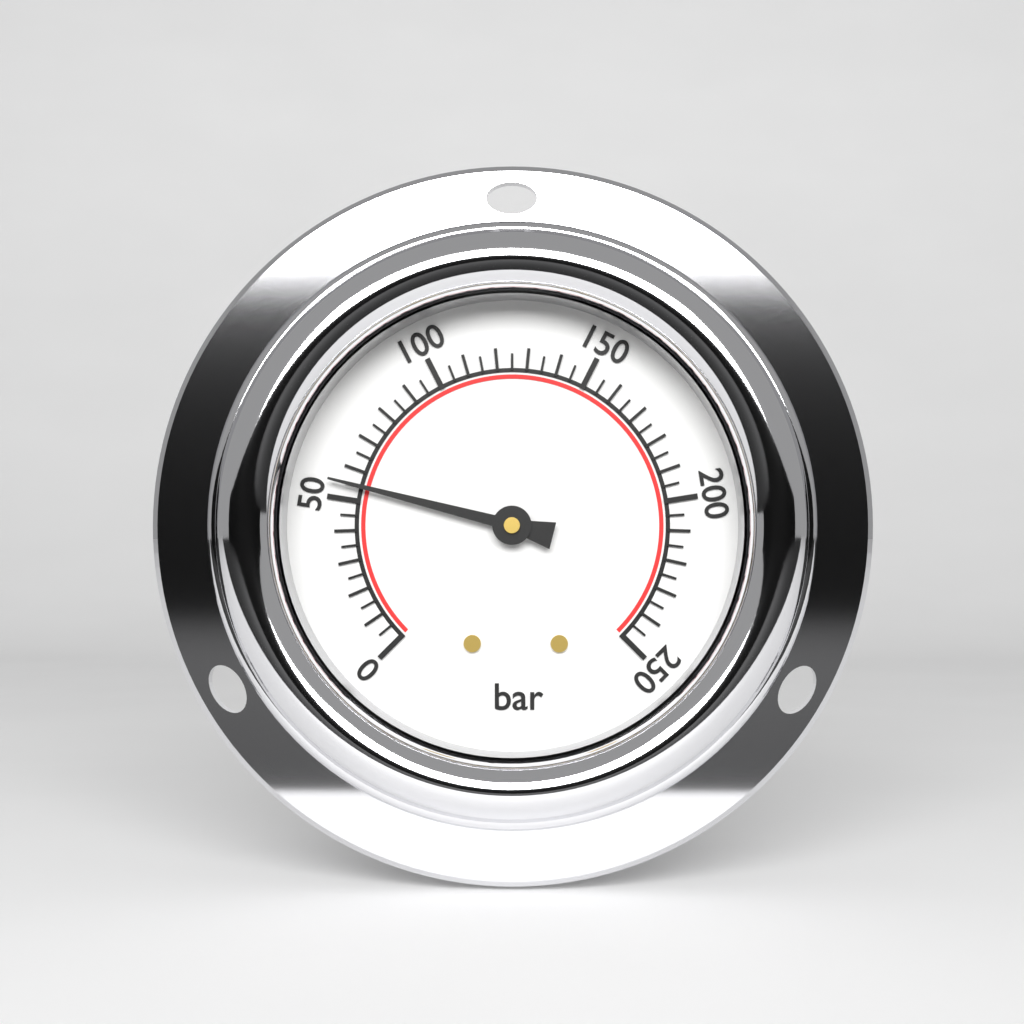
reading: 55 bar
